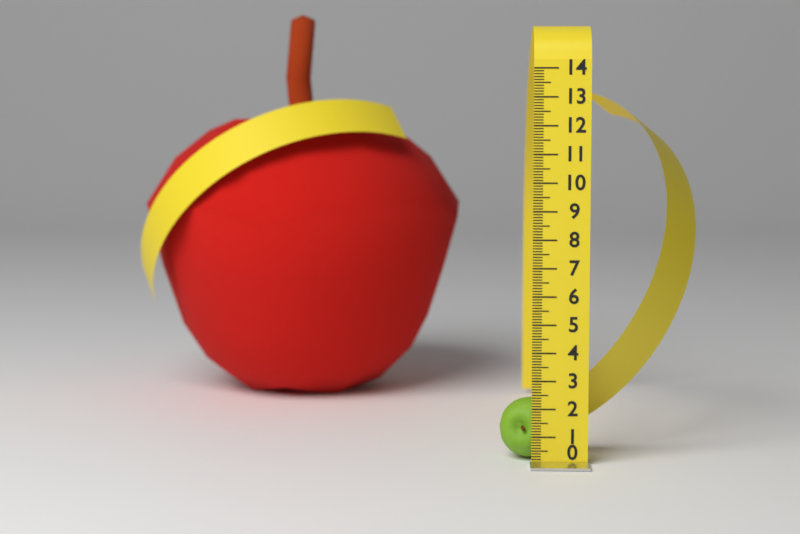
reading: 2.2 (no unit)
